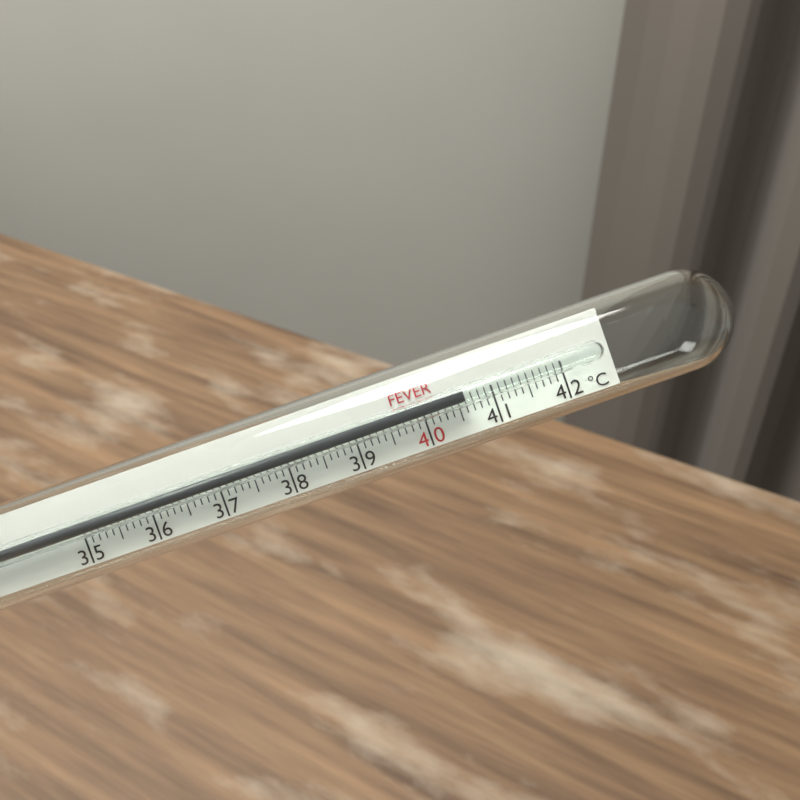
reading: 40.6 °C
